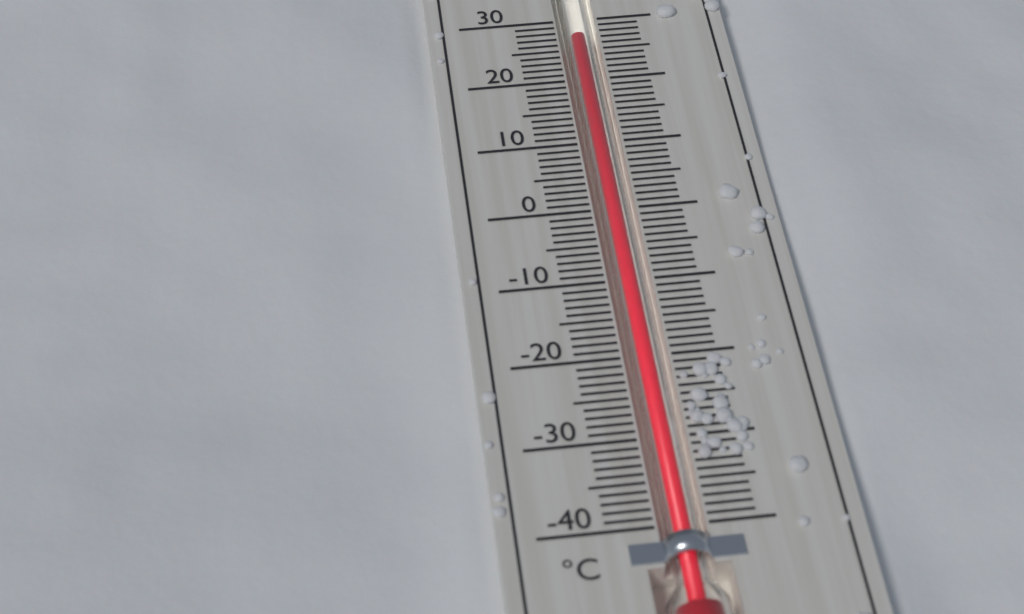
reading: 27 °C
